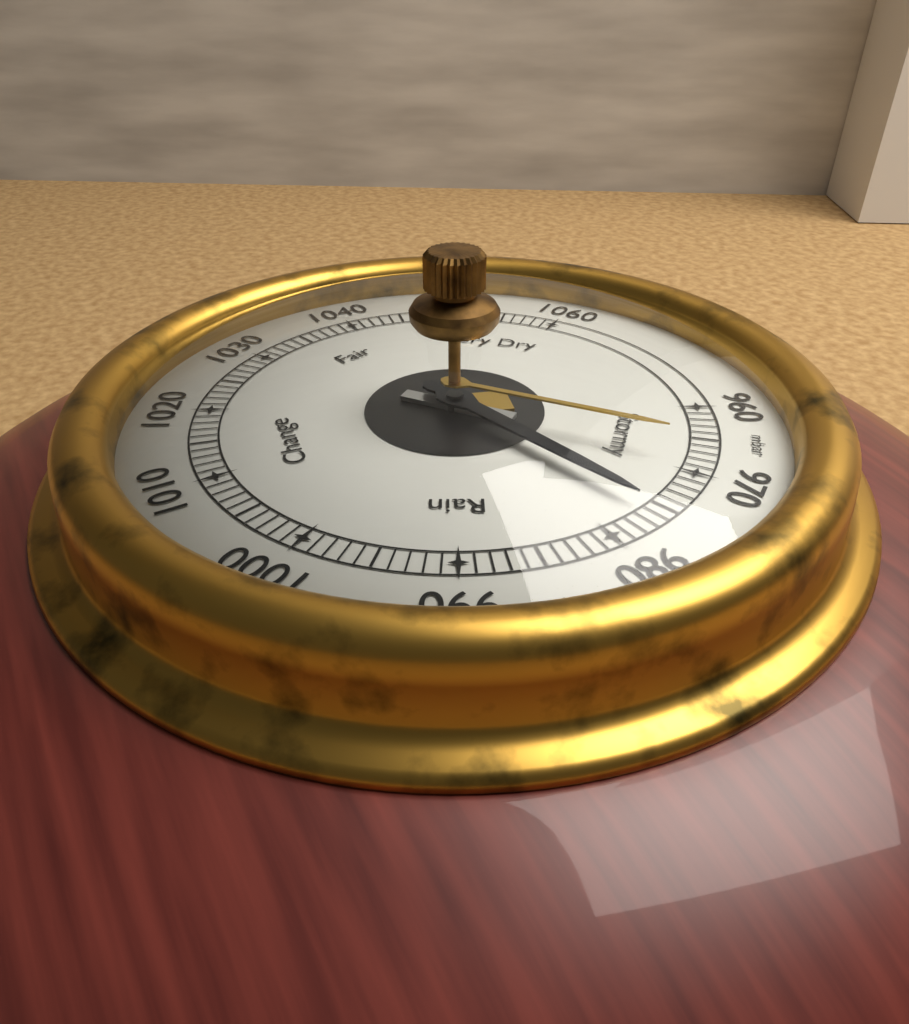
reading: 976 mbar
